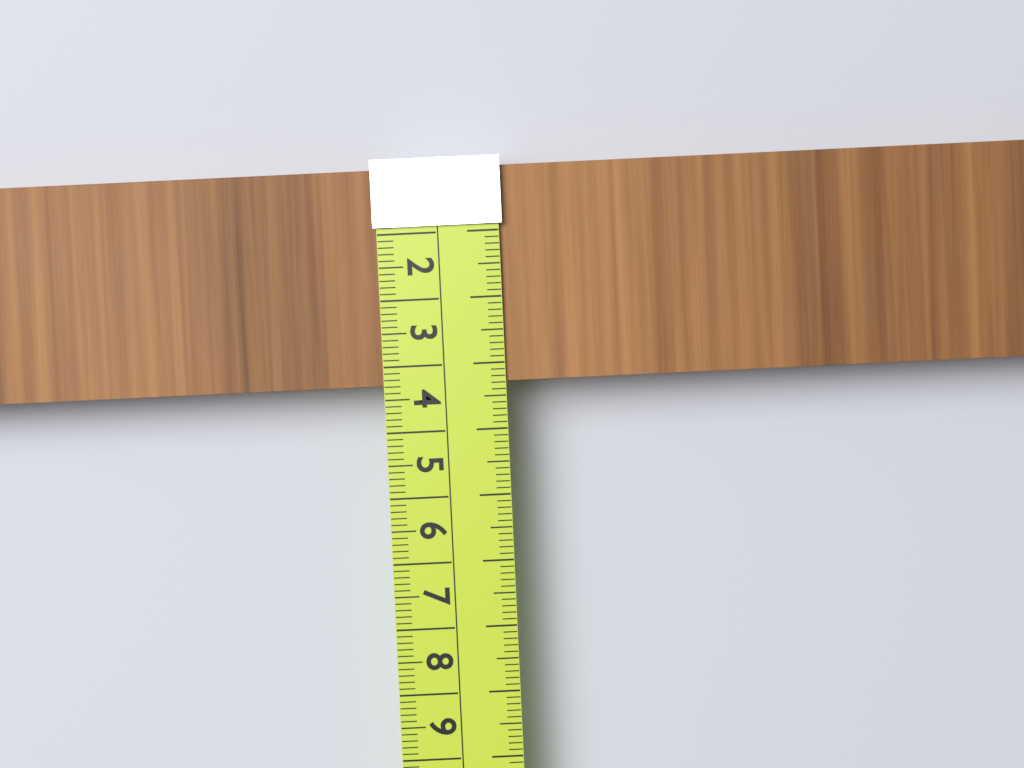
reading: 3.3 cm
